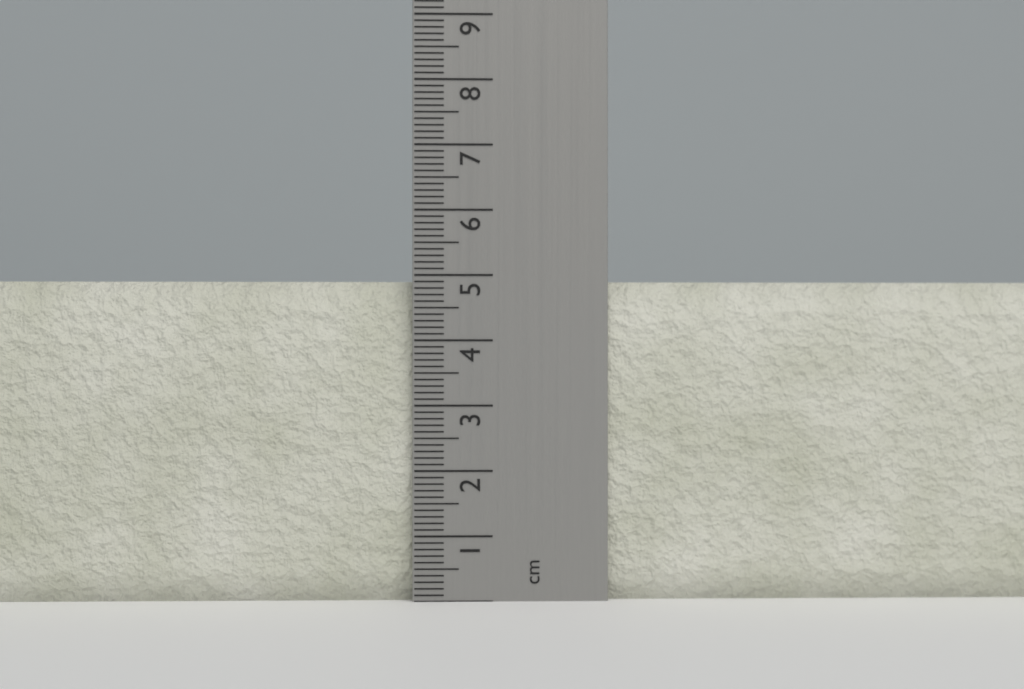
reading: 4.9 cm
